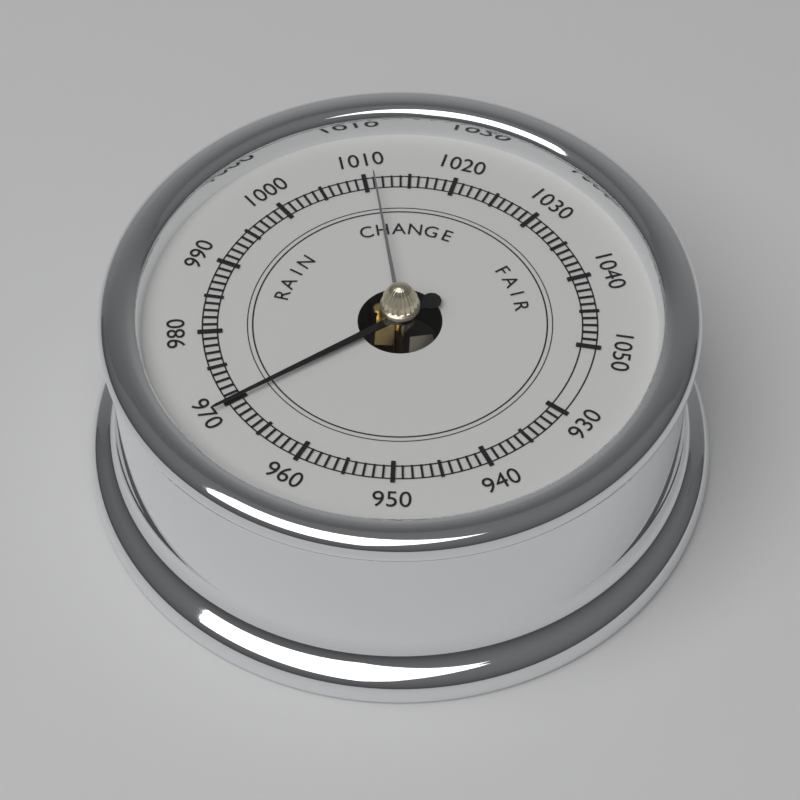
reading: 970 (no unit)
